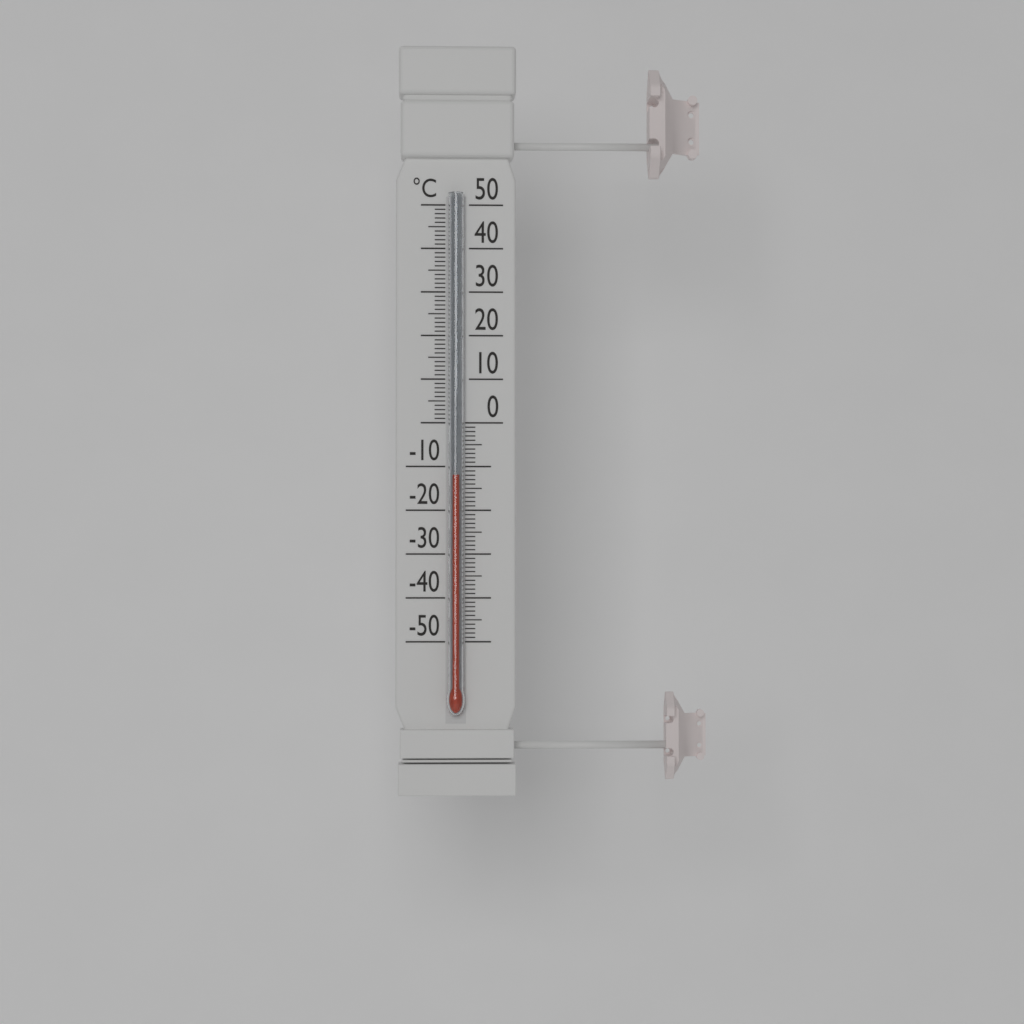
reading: -12 °C
